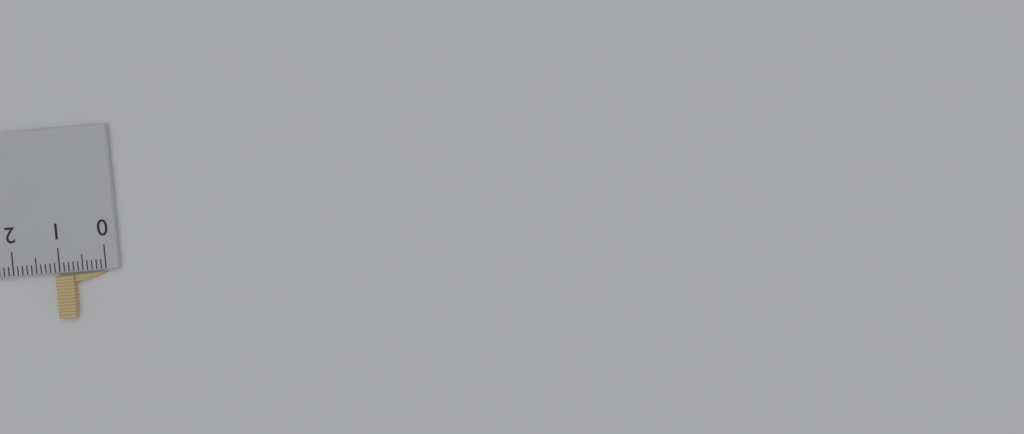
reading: 1.1 cm
